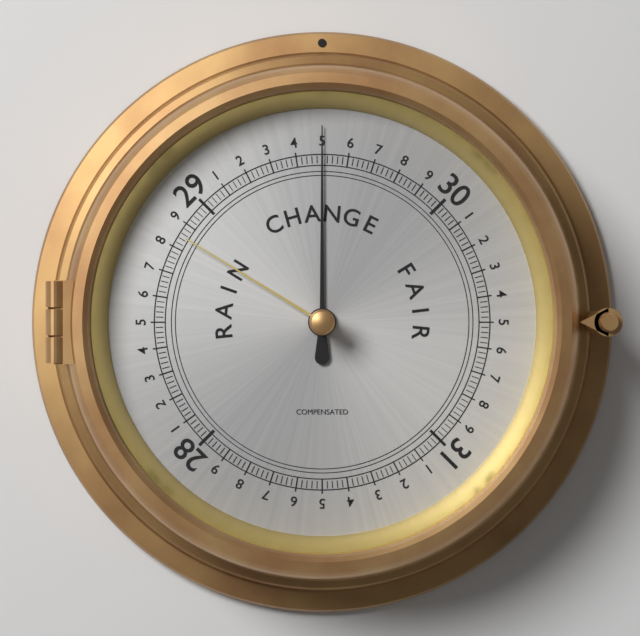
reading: 29.50 (no unit)
